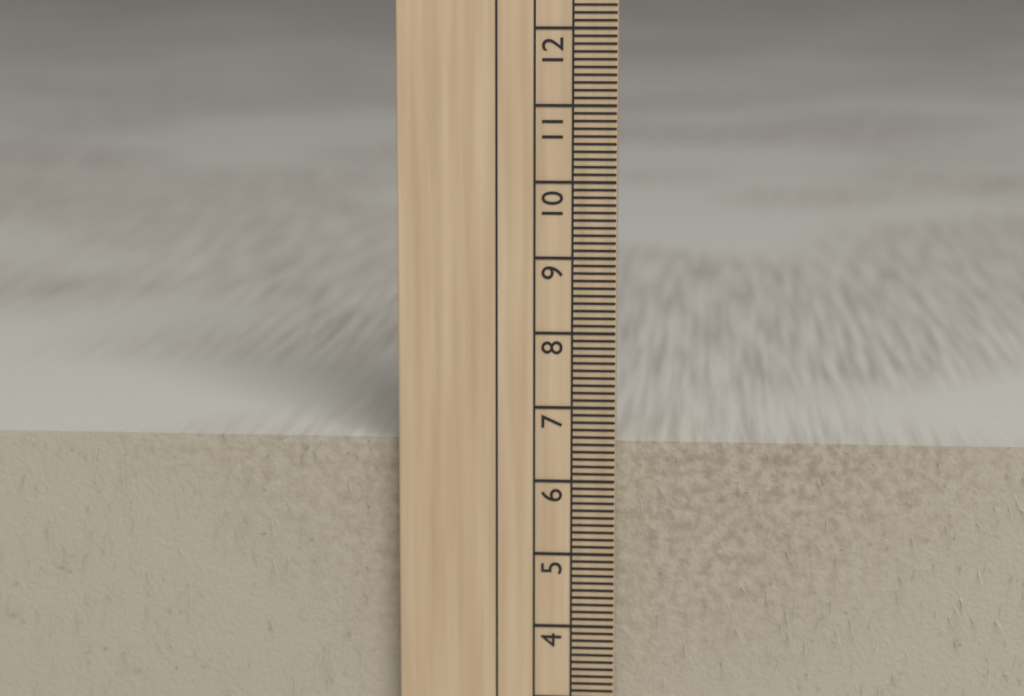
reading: 6.5 cm
